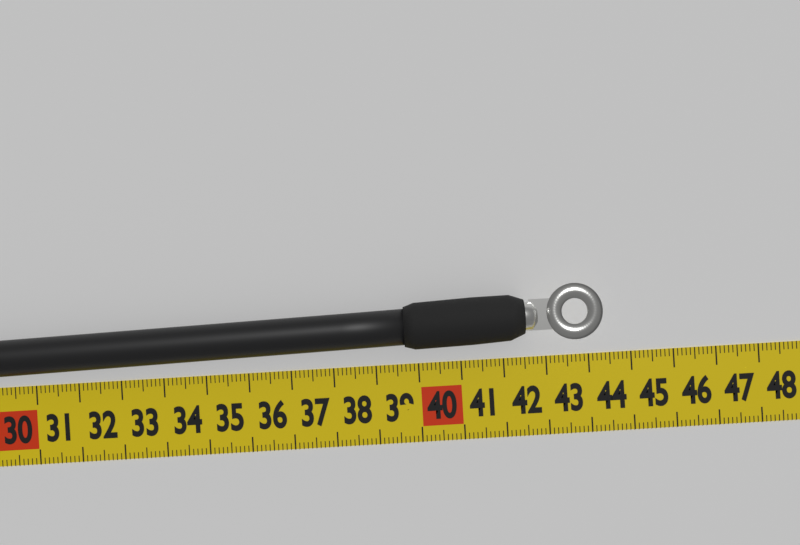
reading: 44.3 cm
